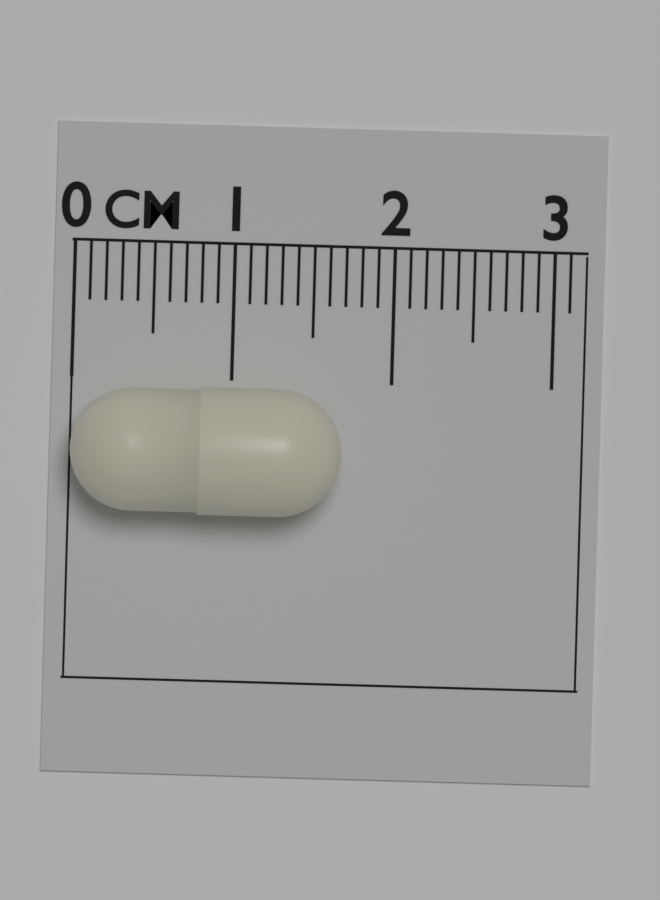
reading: 1.7 cm
